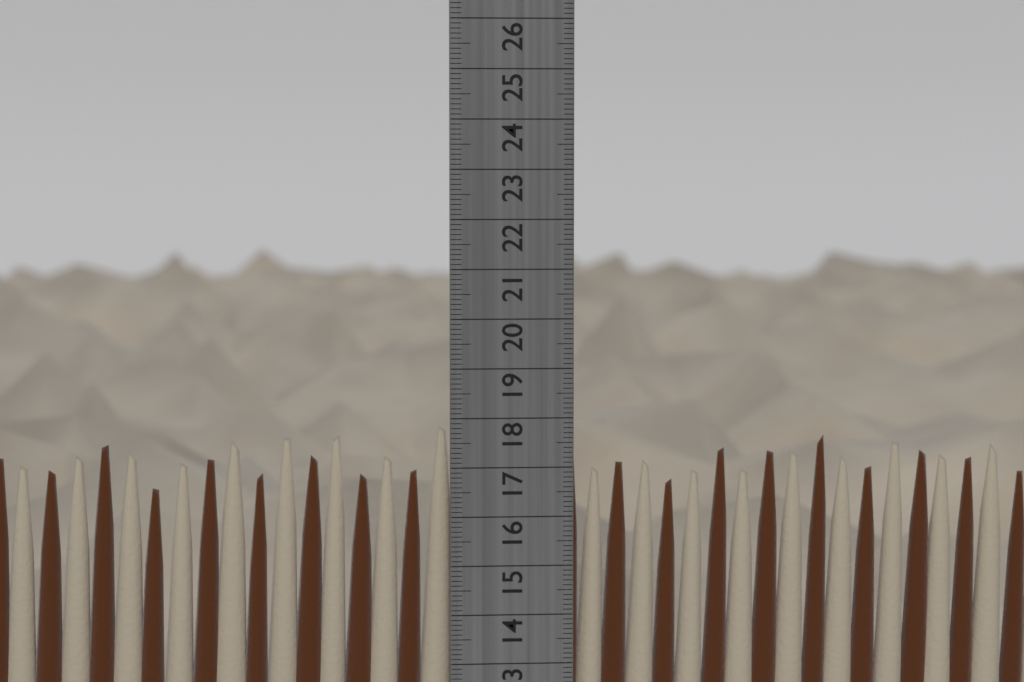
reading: 17.9 cm
